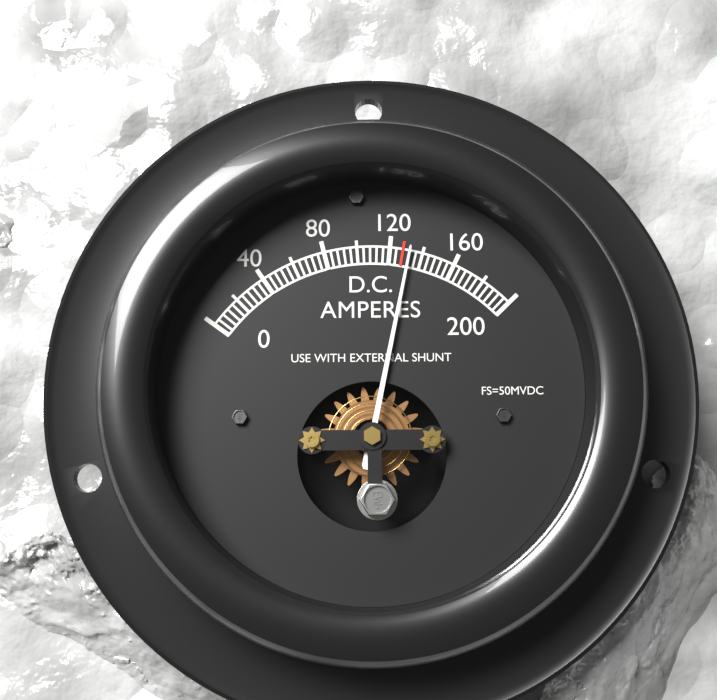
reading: 132 A
